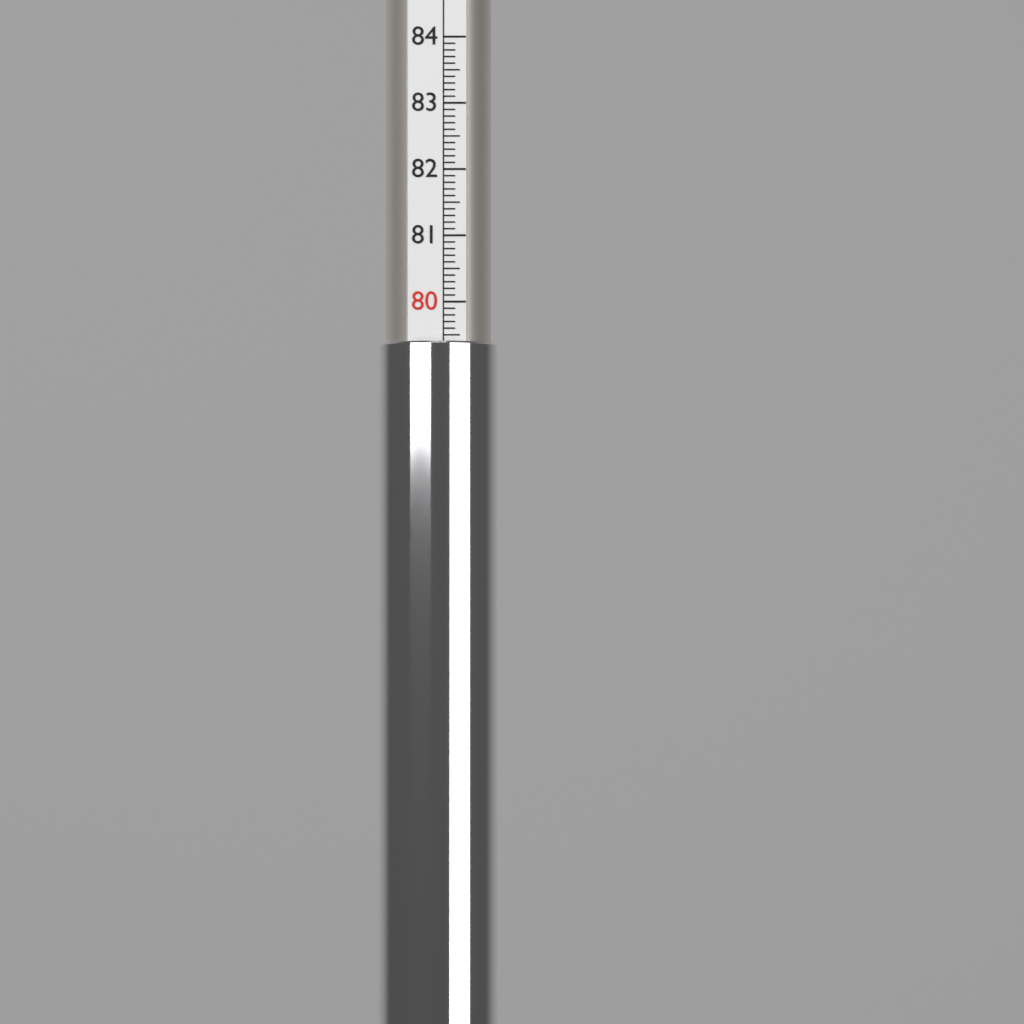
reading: 79.4 (no unit)
